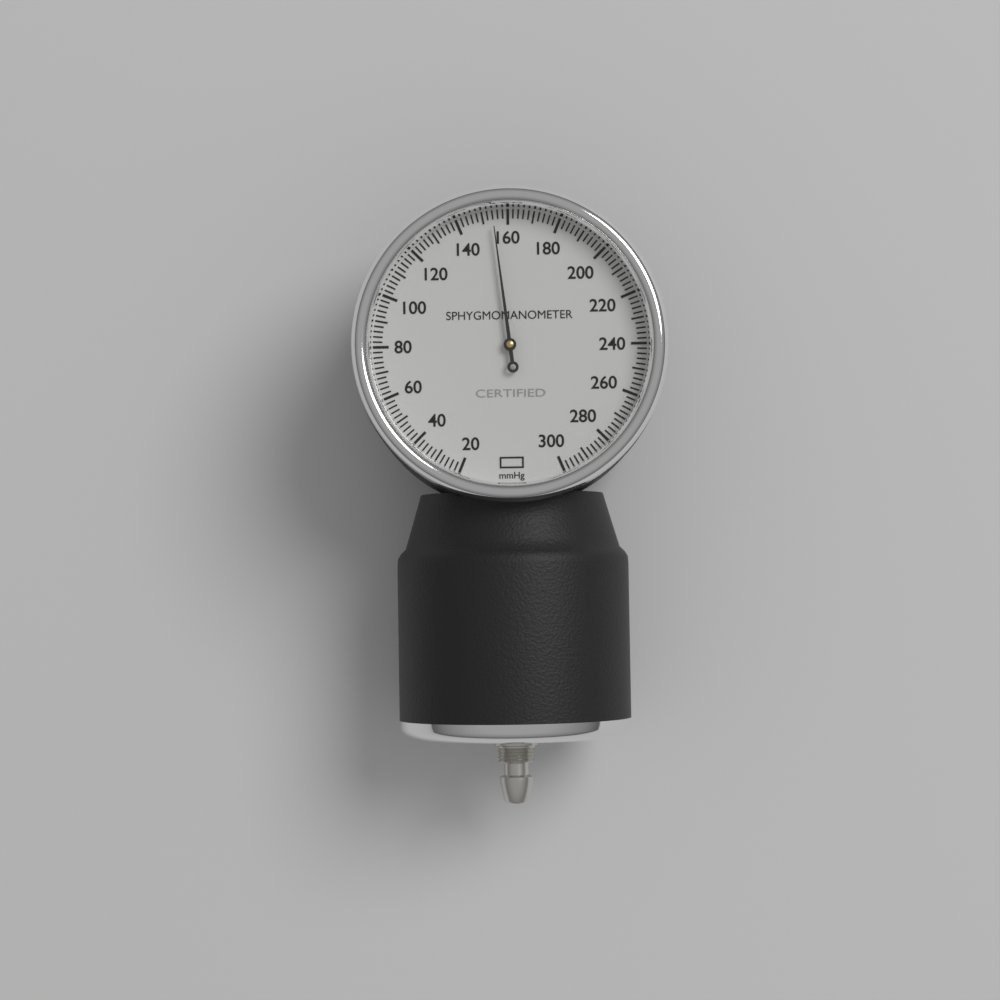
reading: 154 mmHg
